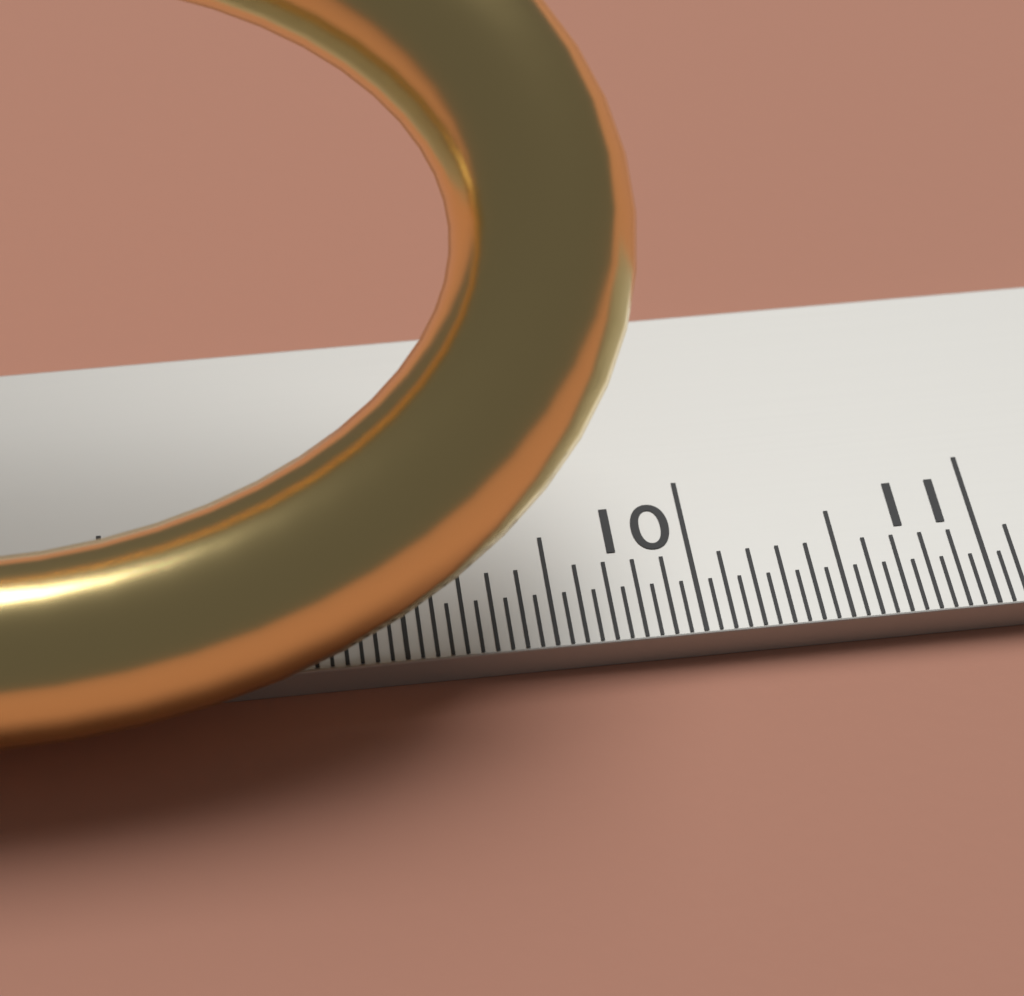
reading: 9.85 cm
